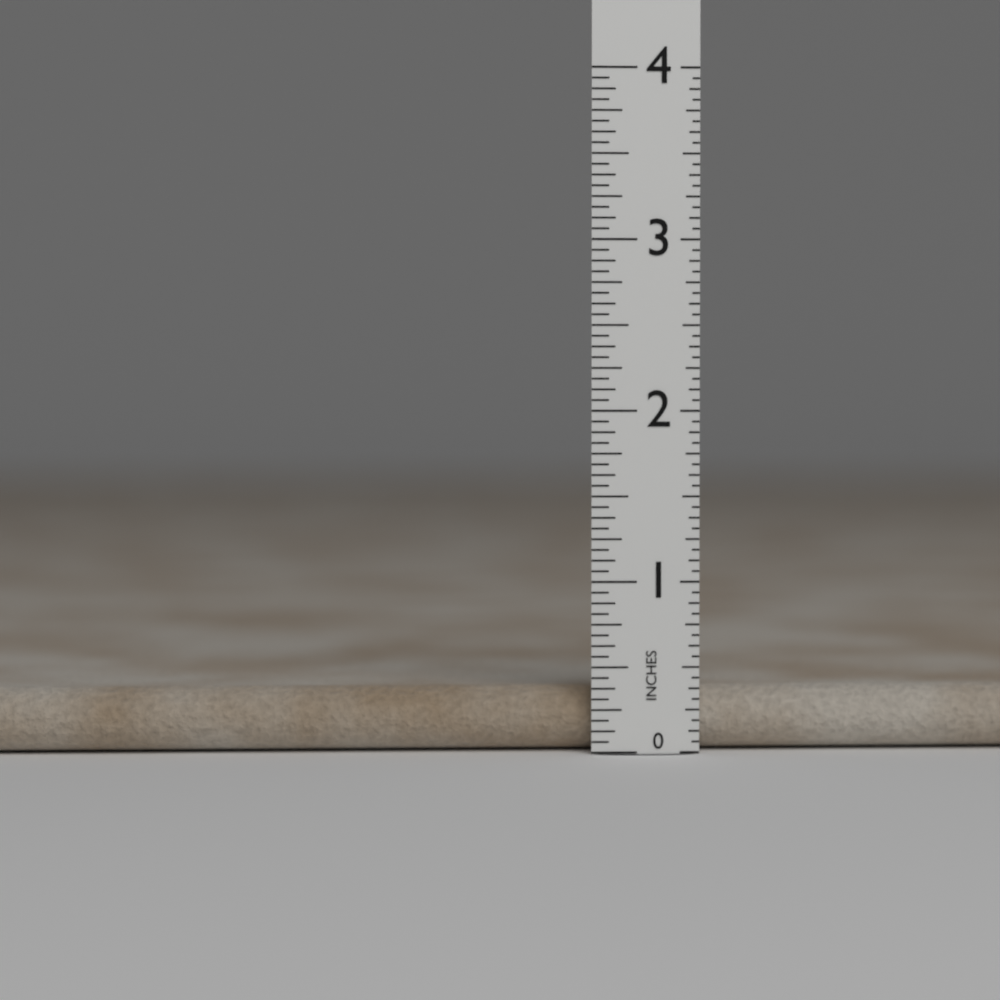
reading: 0.3750 in
